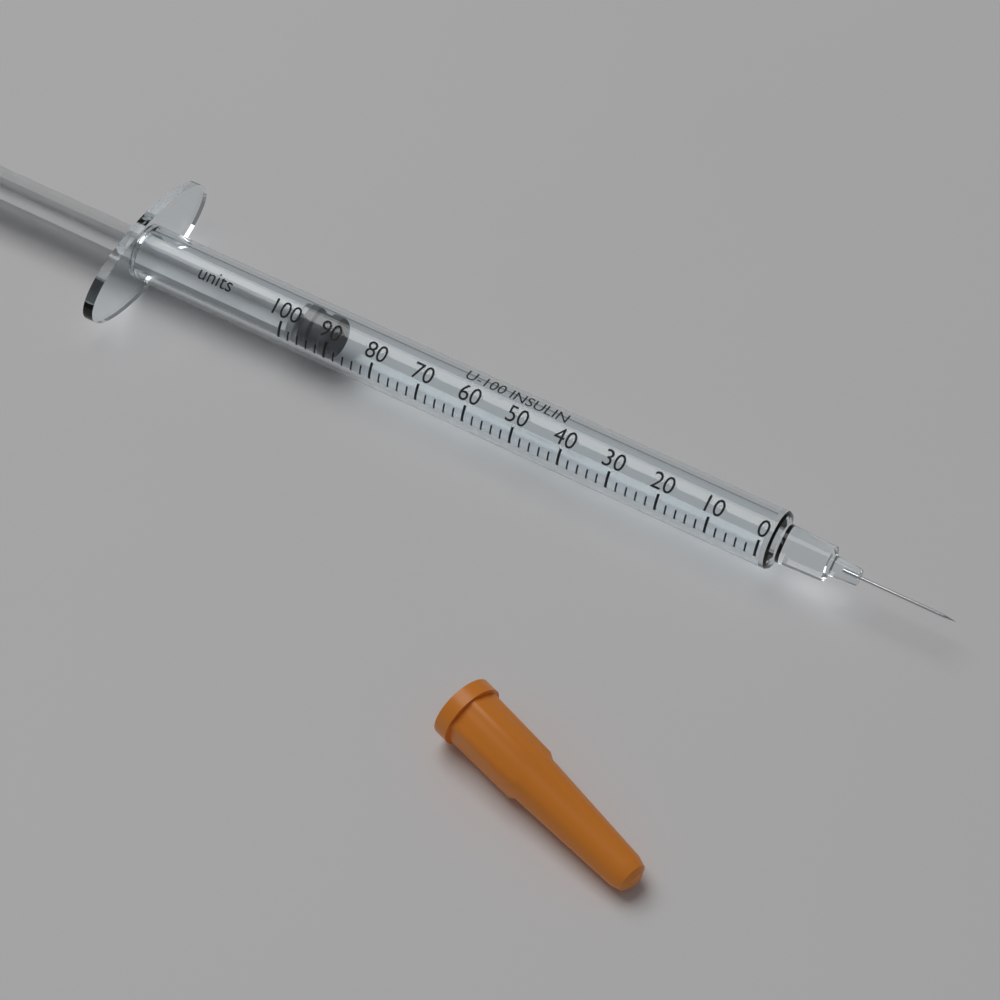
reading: 90 units
